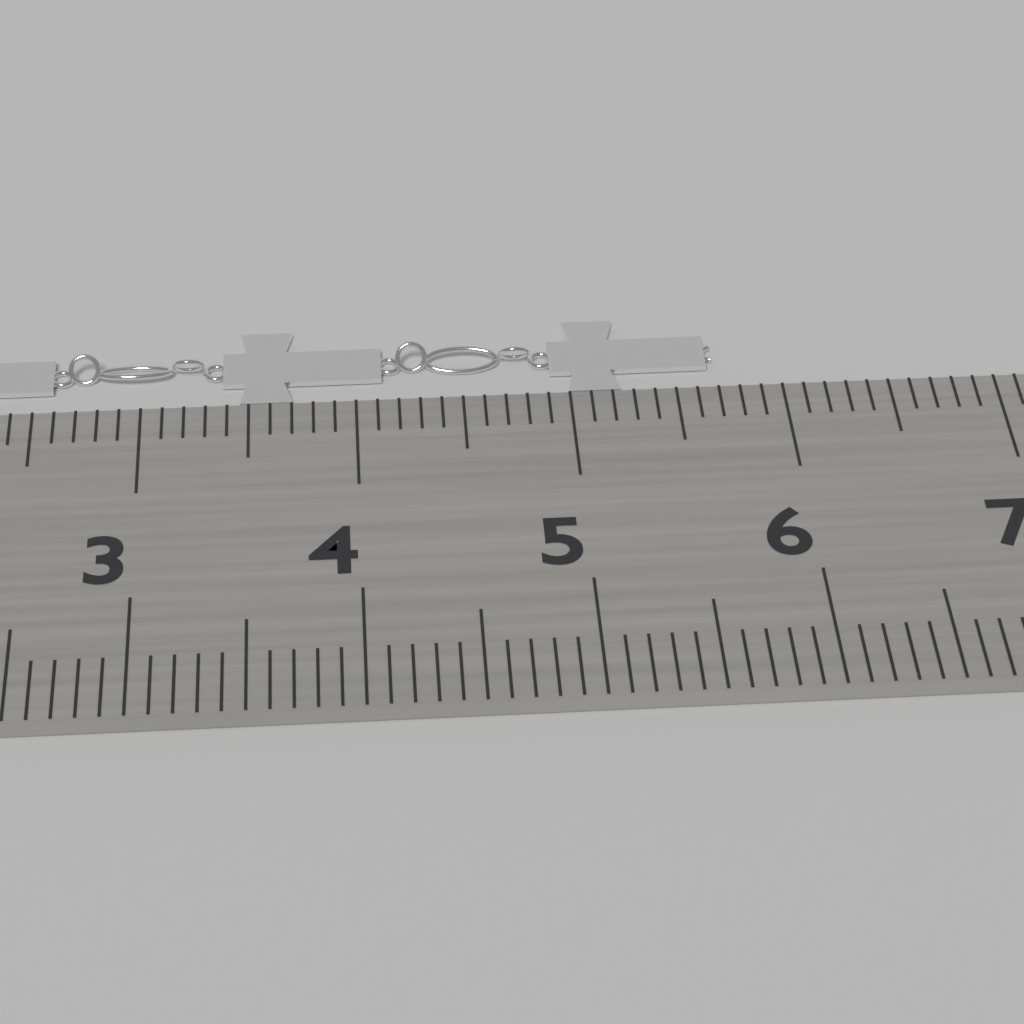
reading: 5.7 cm
